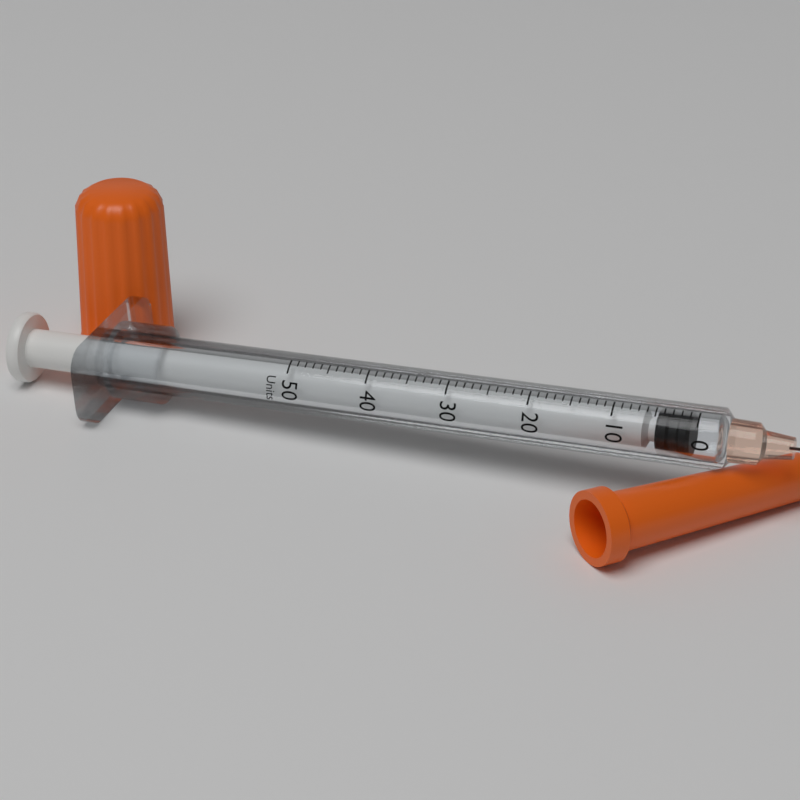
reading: 1 units
